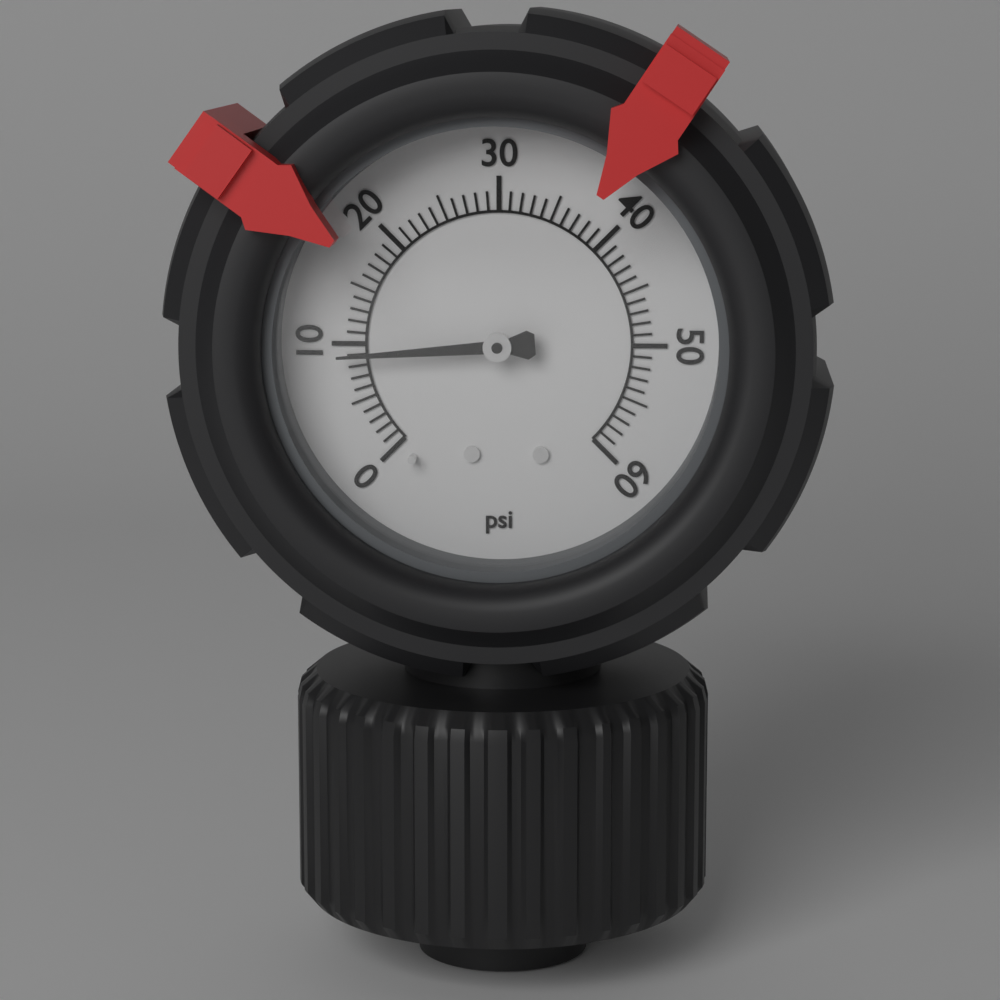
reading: 9 psi
